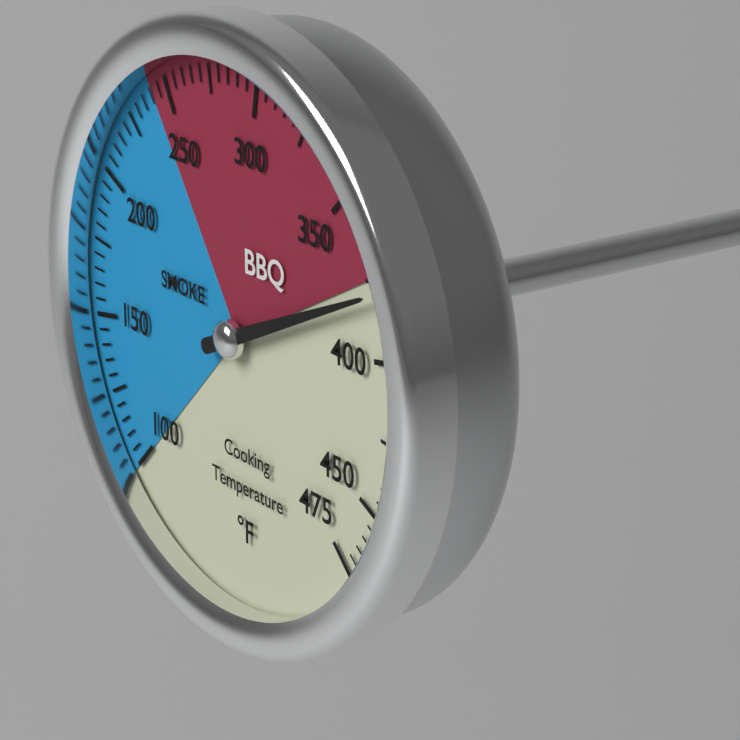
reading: 380 °F
